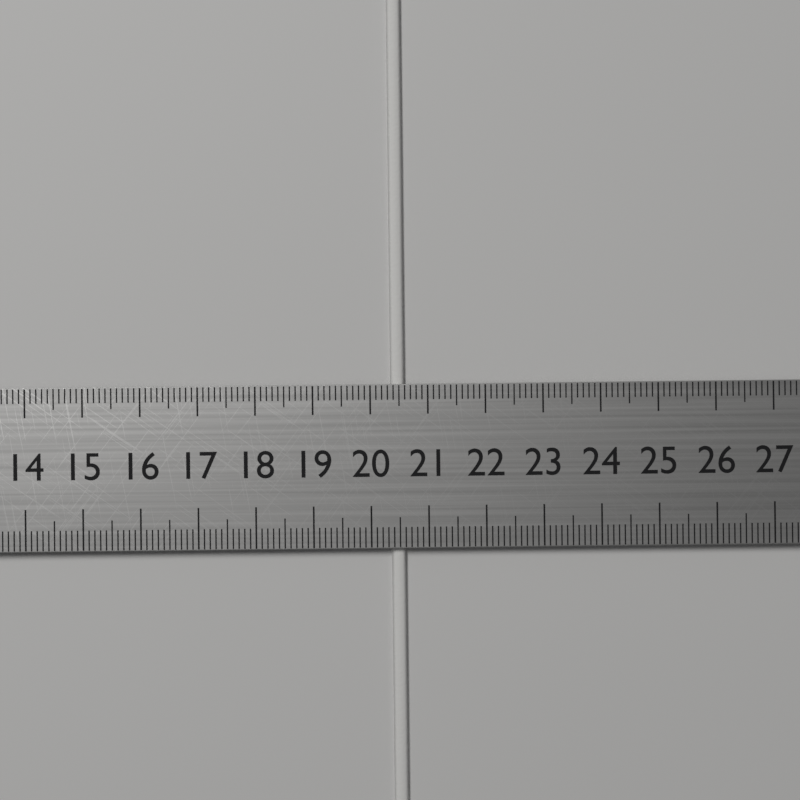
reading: 20.6 cm
